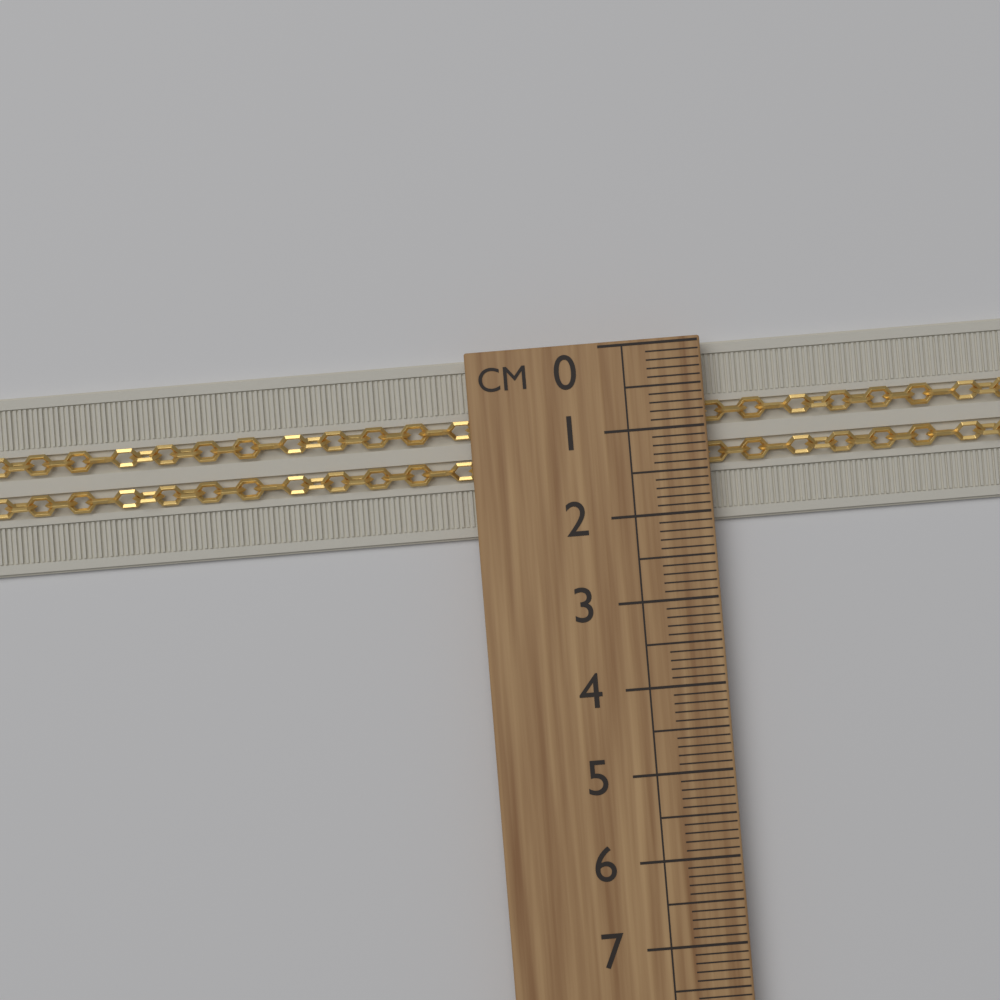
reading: 2.1 cm
